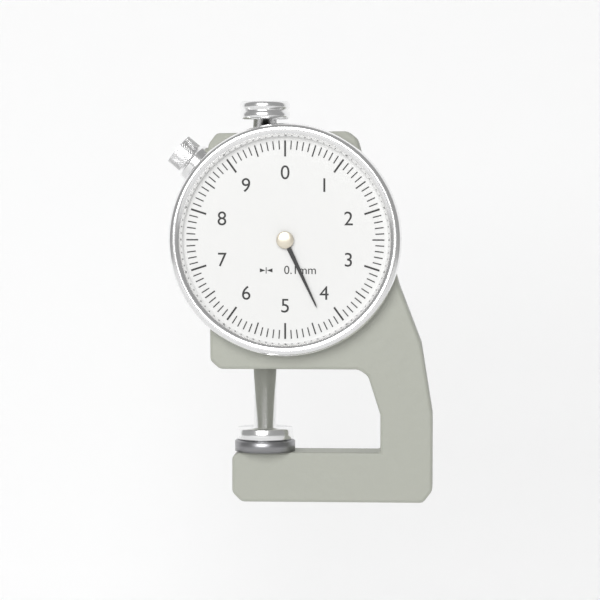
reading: 4.3 mm
